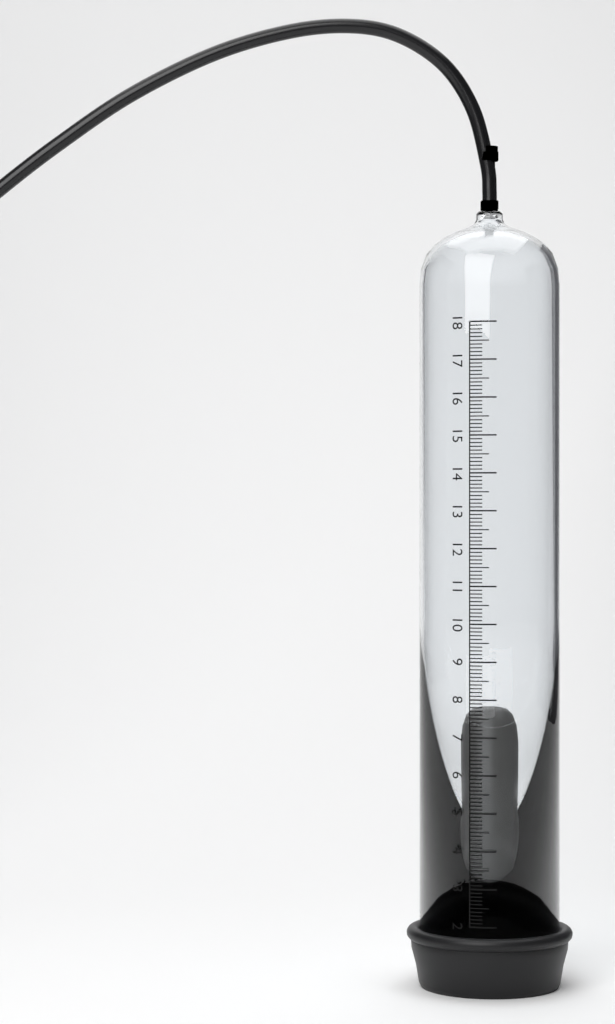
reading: 8.0 (no unit)
